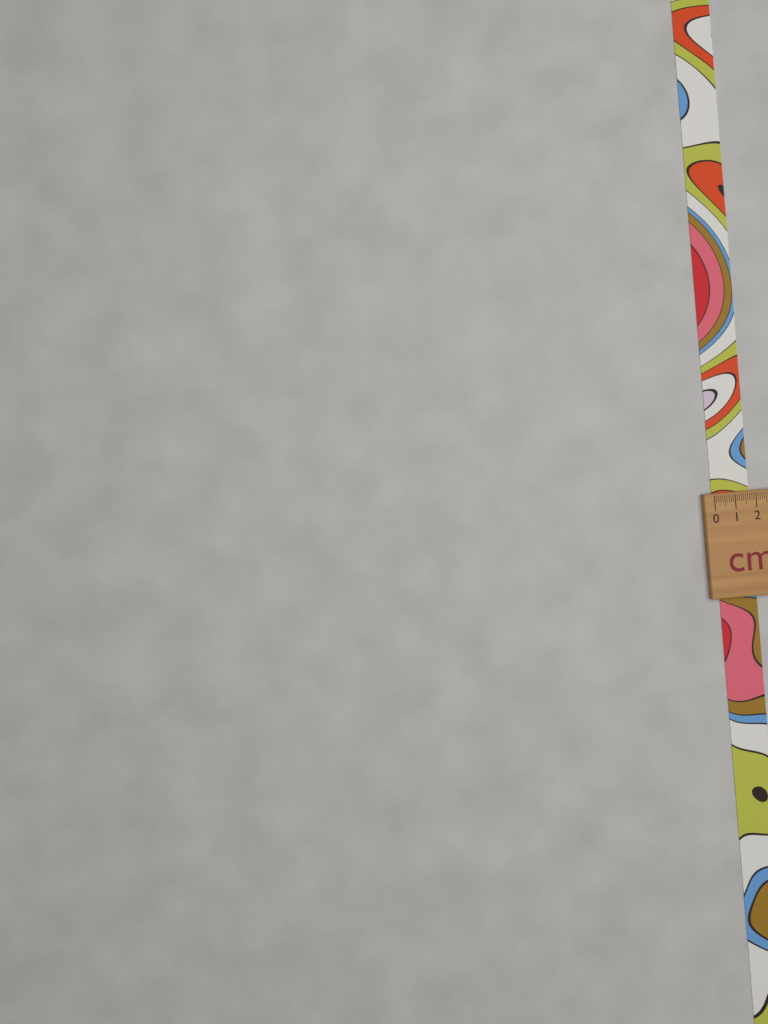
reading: 1.8 cm
